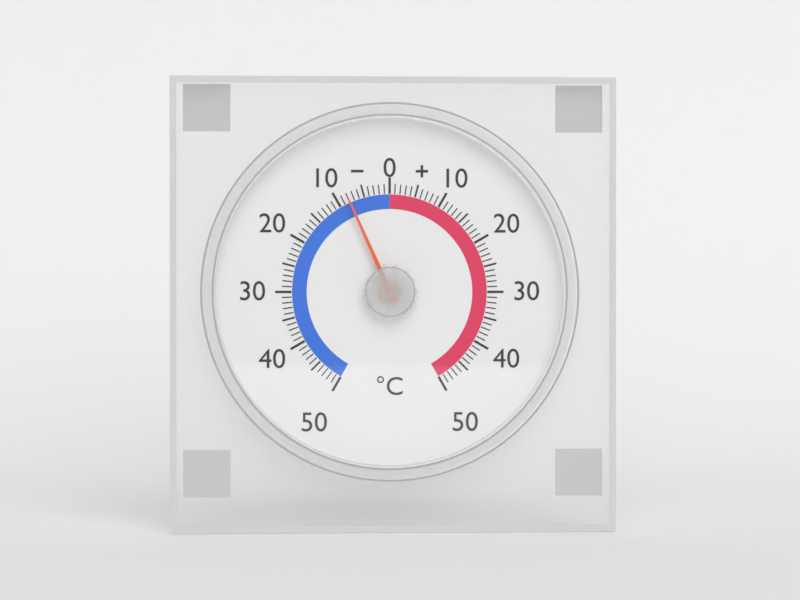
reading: -8 °C
